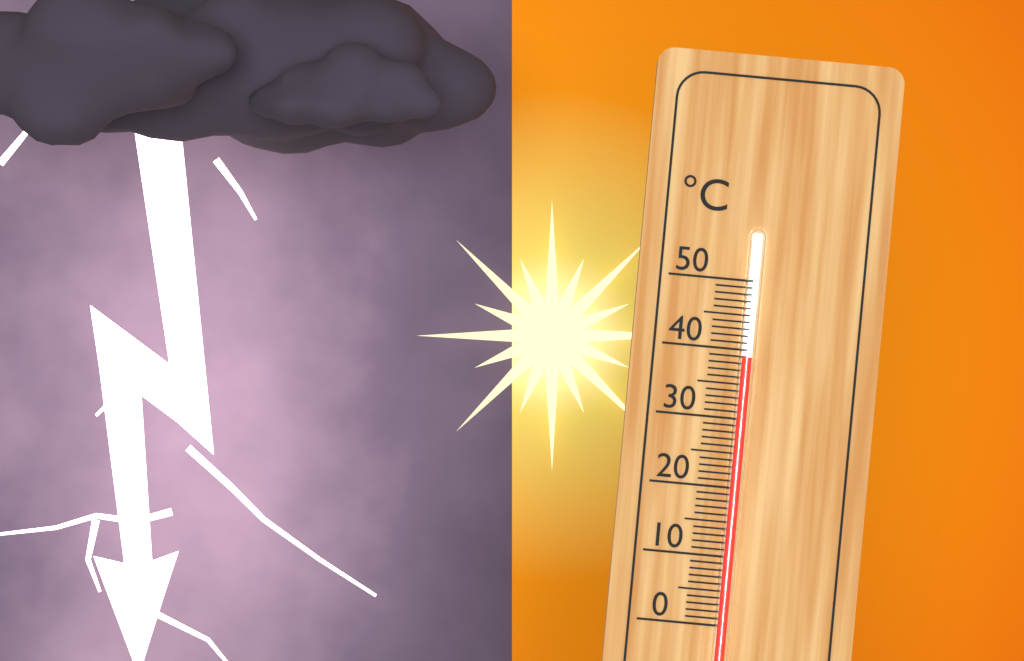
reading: 39 °C
